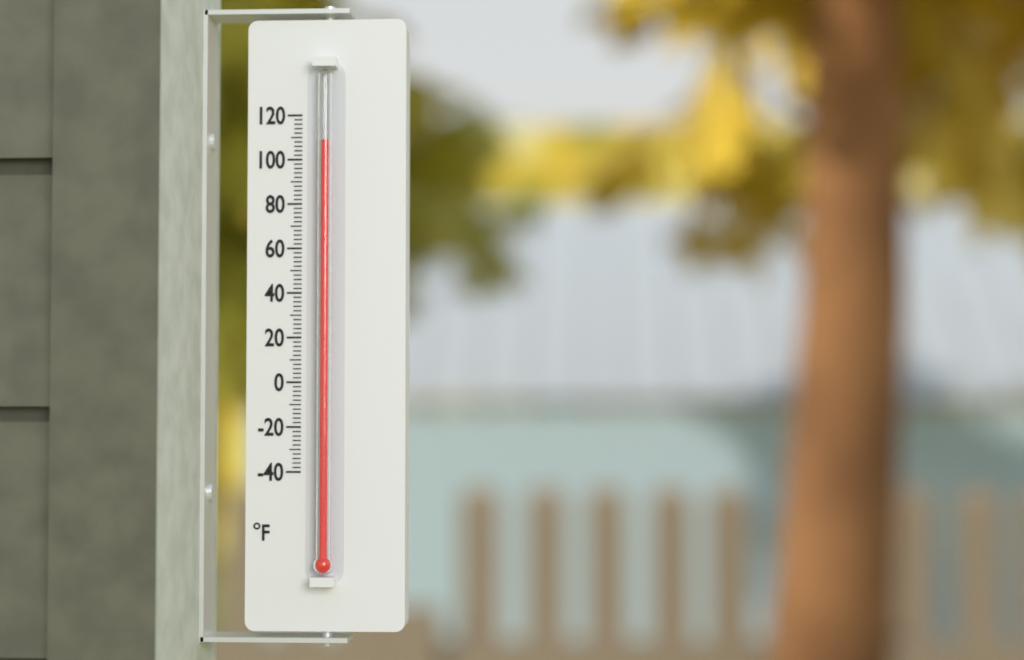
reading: 108 °F
